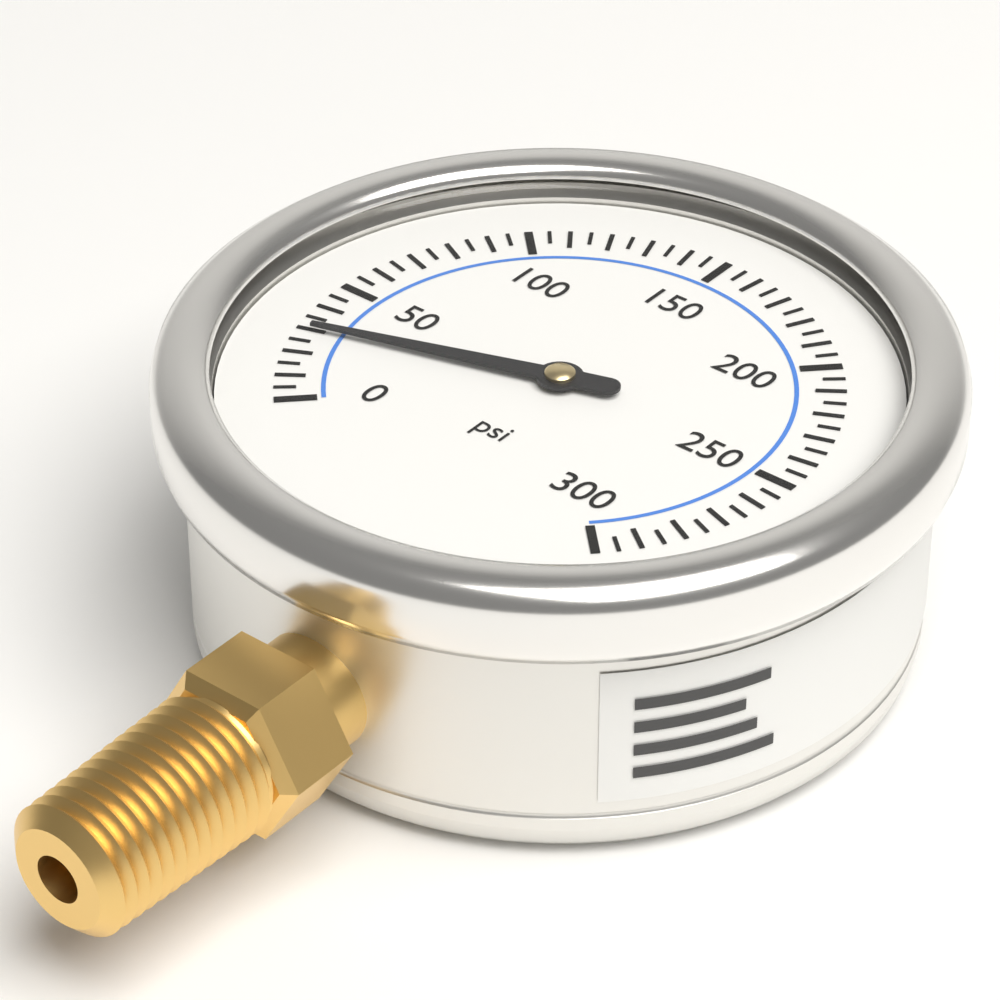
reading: 30 psi
